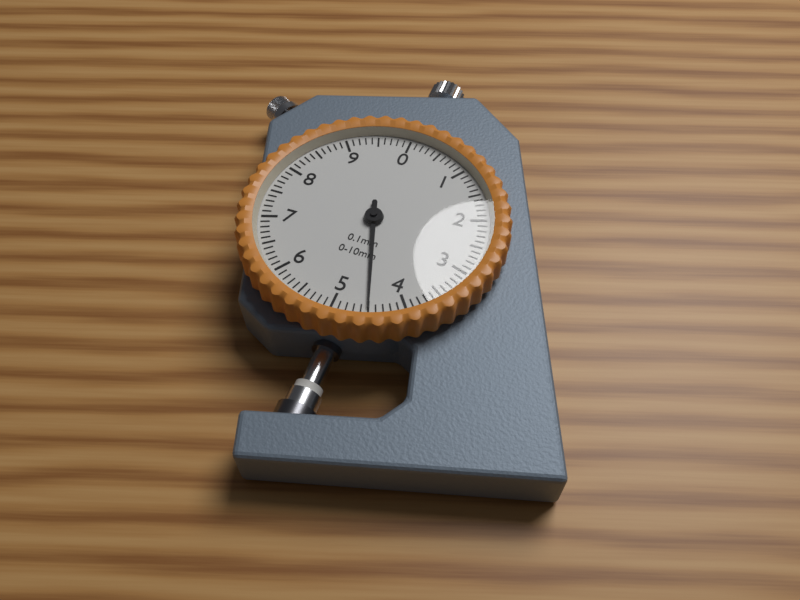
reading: 4.5 mm
